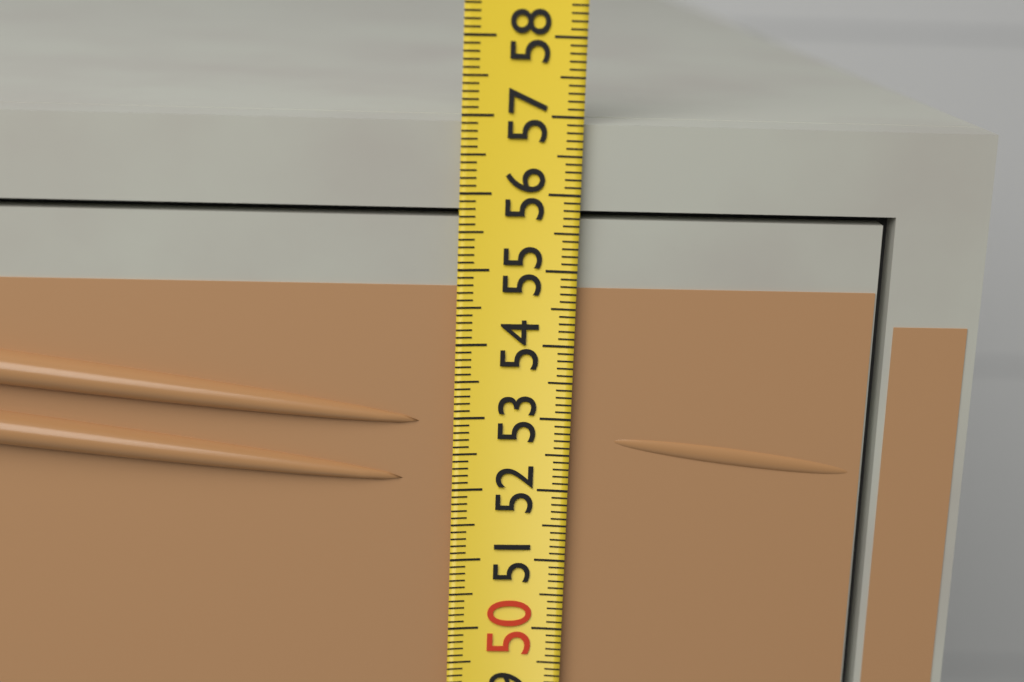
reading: 56.9 (no unit)
